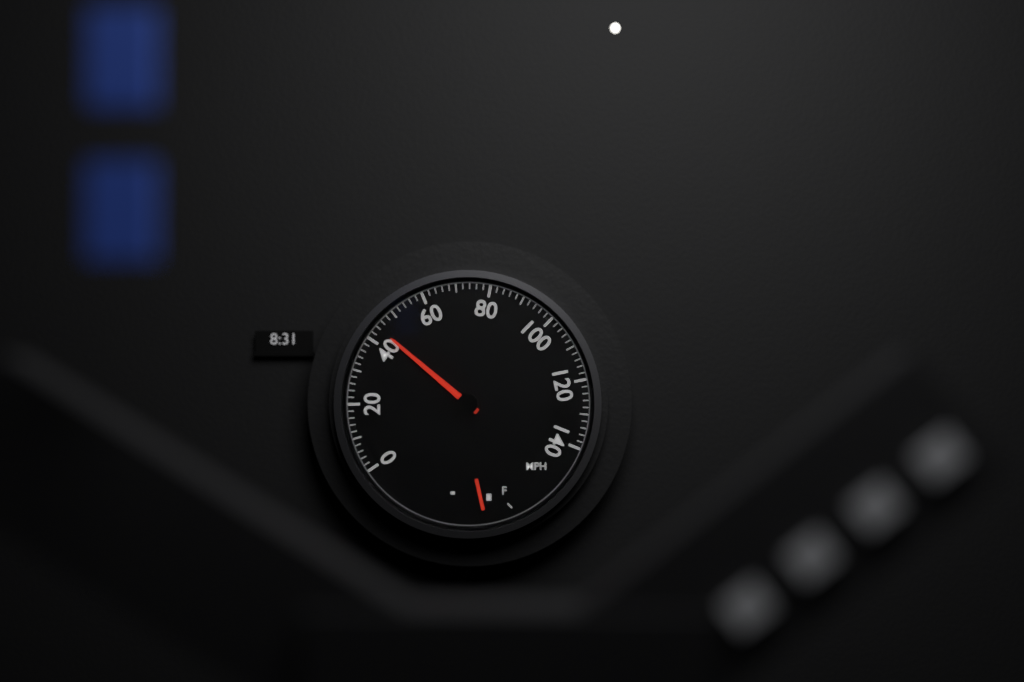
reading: 44 mph
